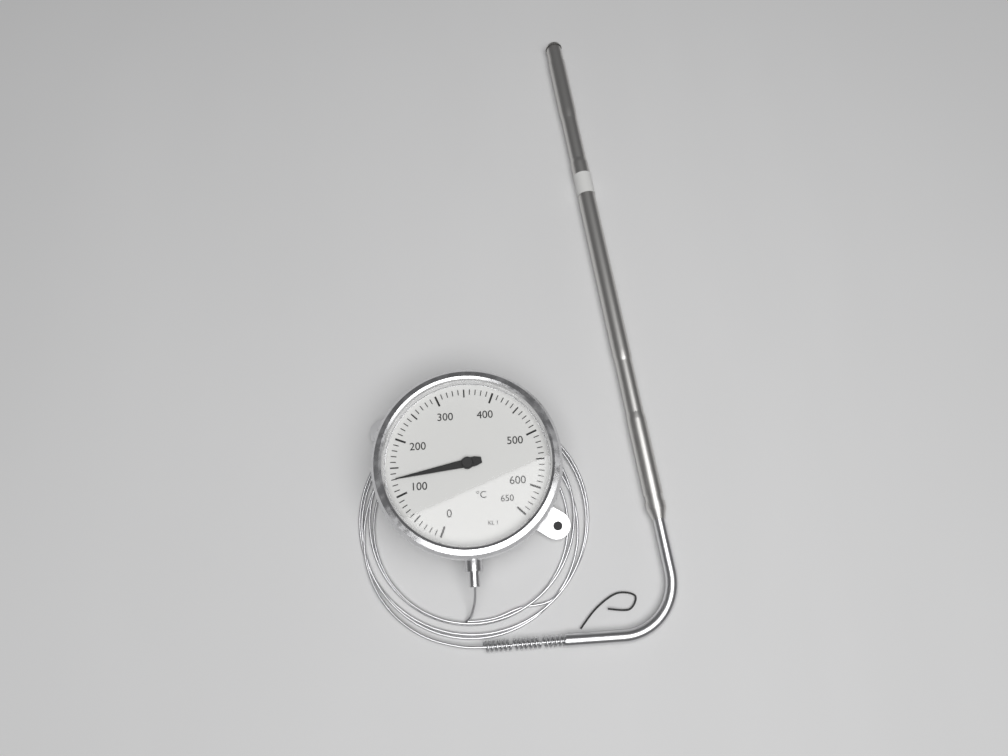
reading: 130 °C
